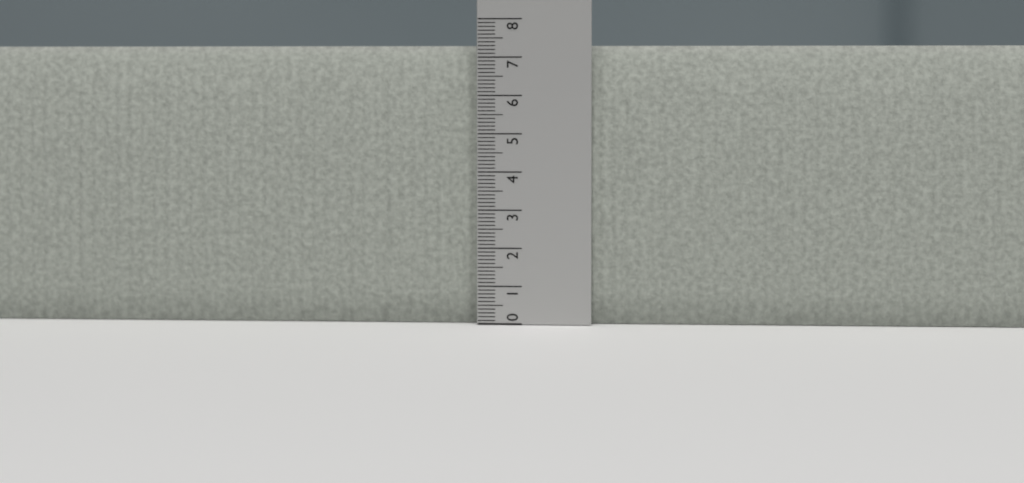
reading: 7.3 (no unit)
